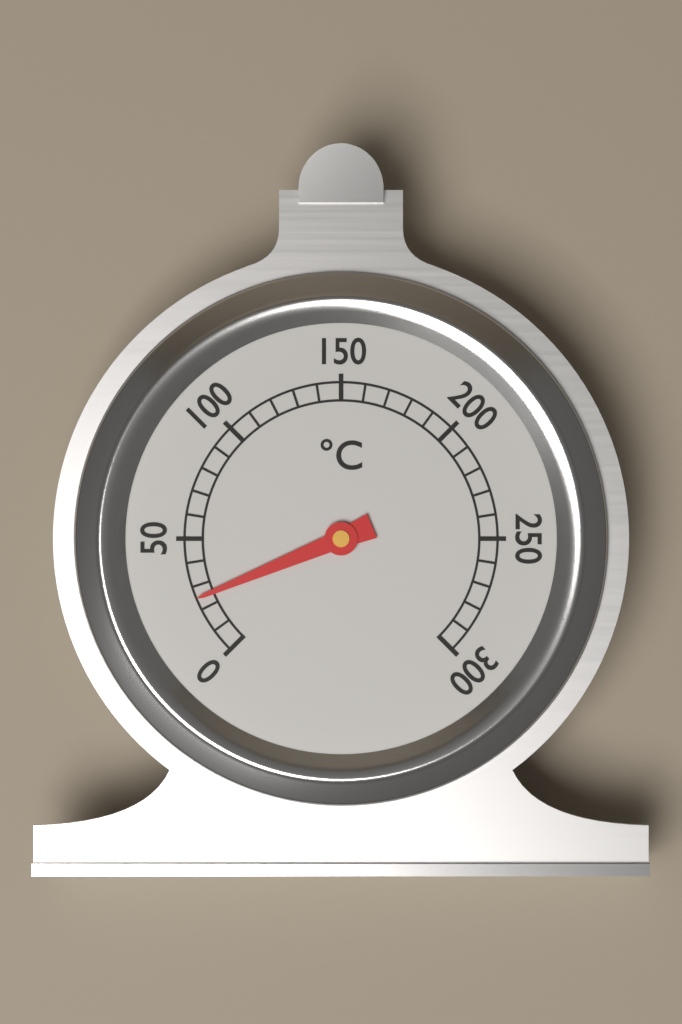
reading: 25 °C
